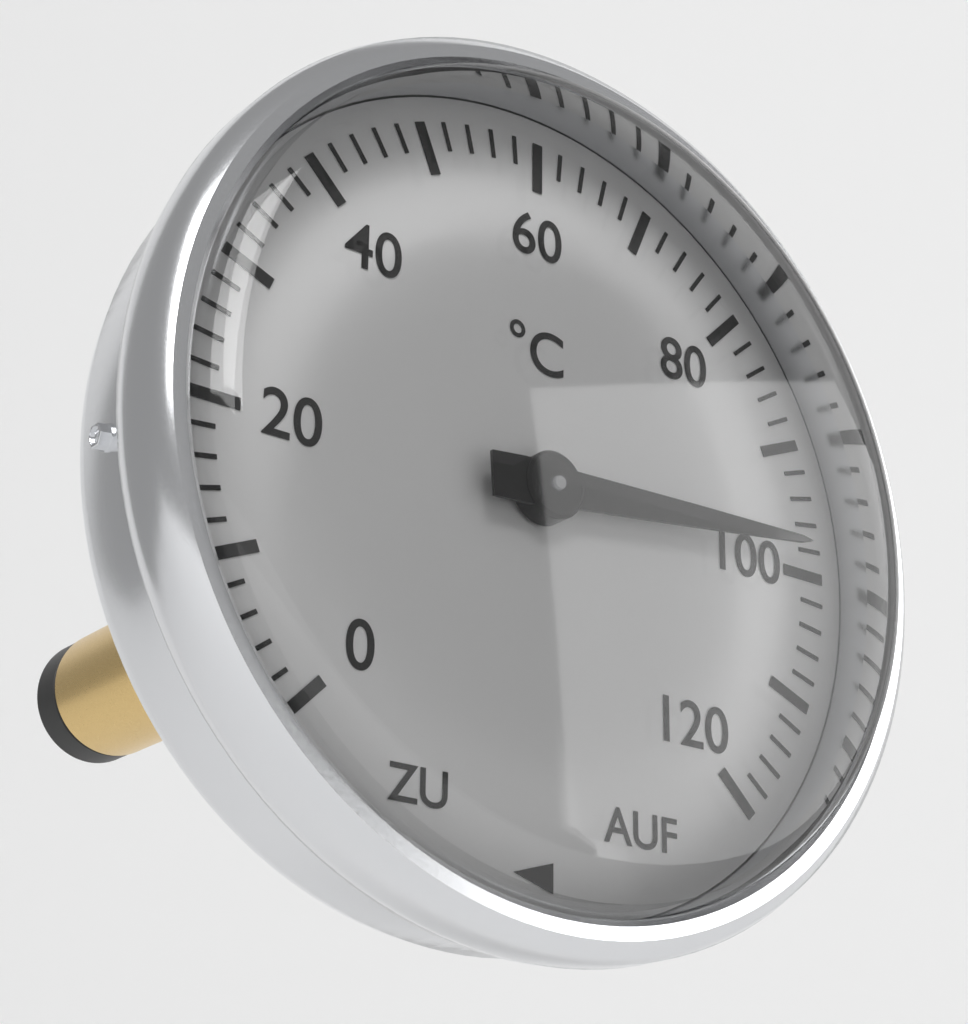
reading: 98 °C
